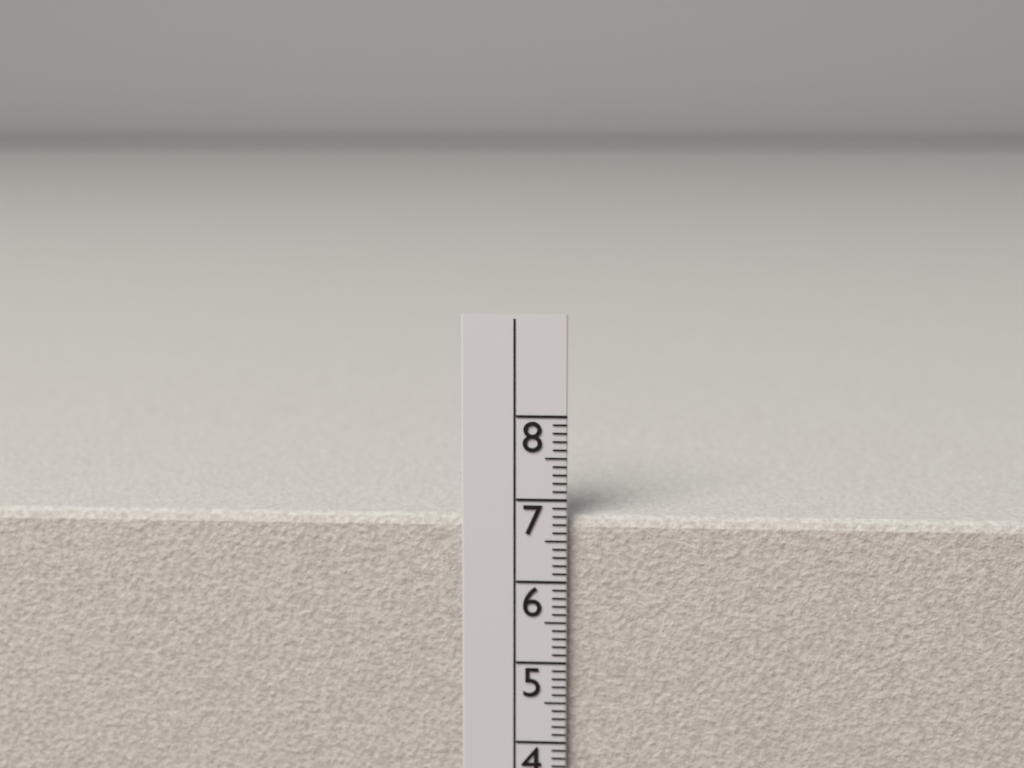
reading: 6.8 cm
